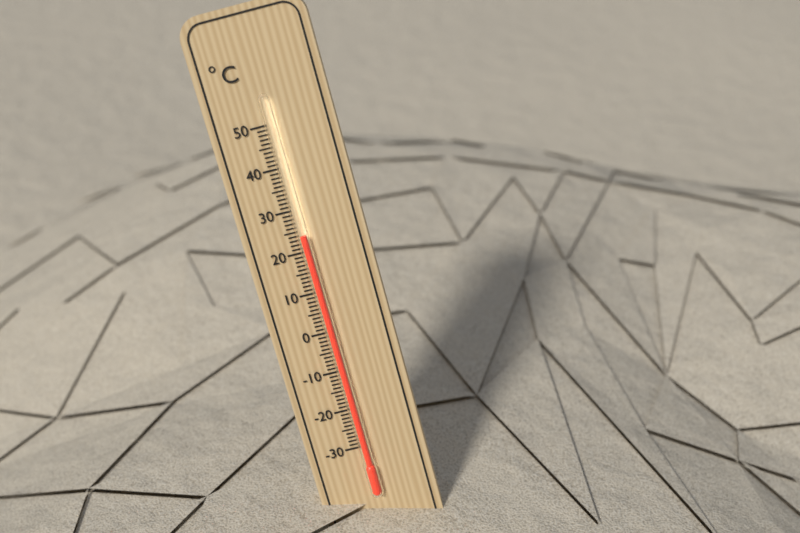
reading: 24 °C
